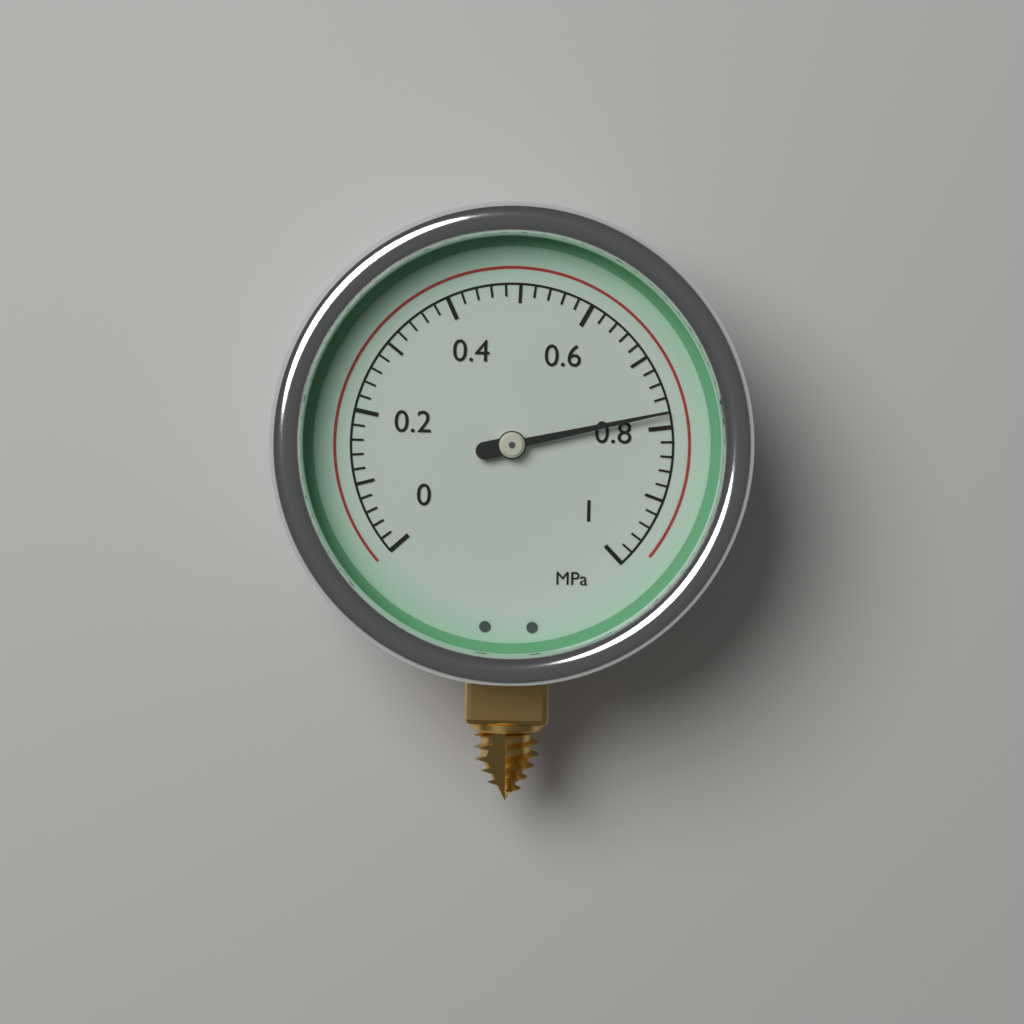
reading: 0.78 MPa
